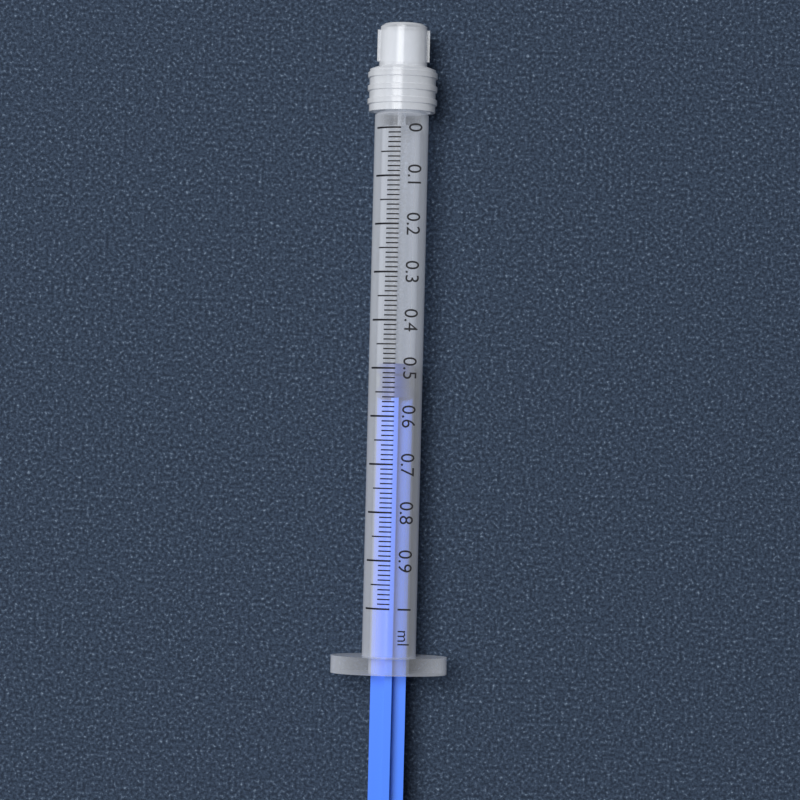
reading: 0.49 ml
